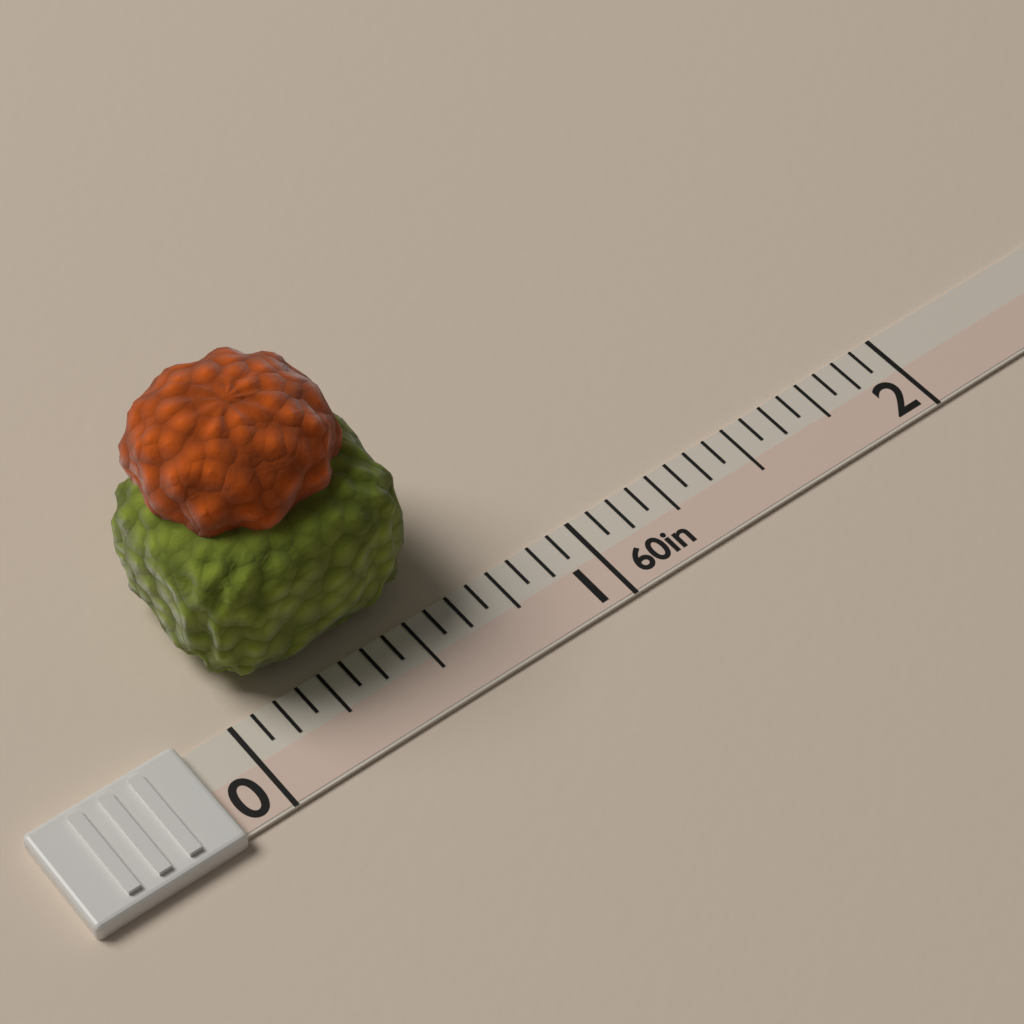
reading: 0.6250 in
